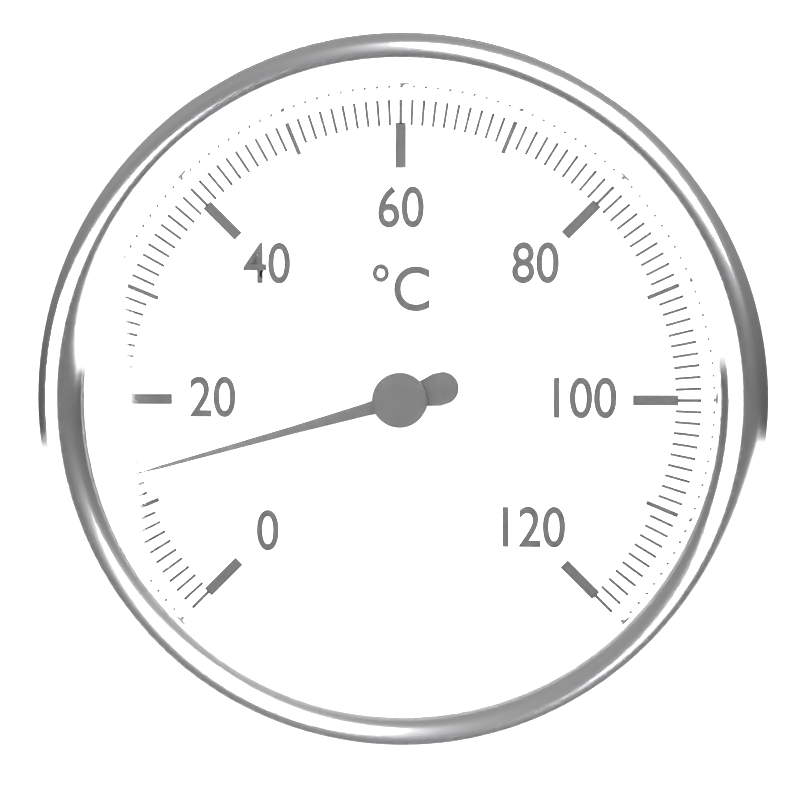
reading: 13 °C
